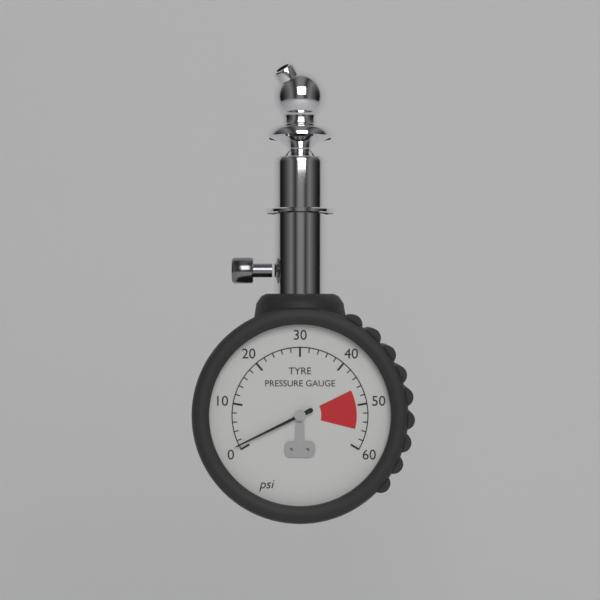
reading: 1 psi
